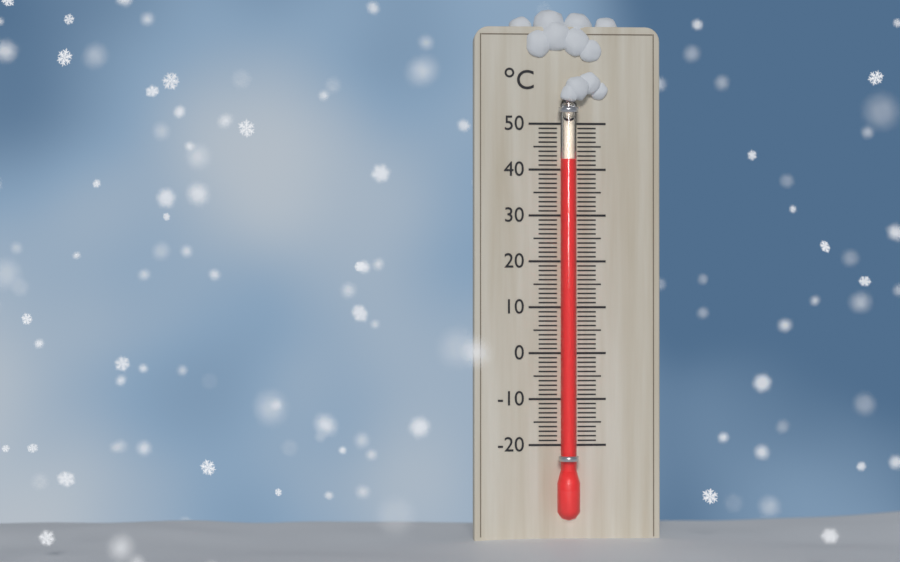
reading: 42 °C
